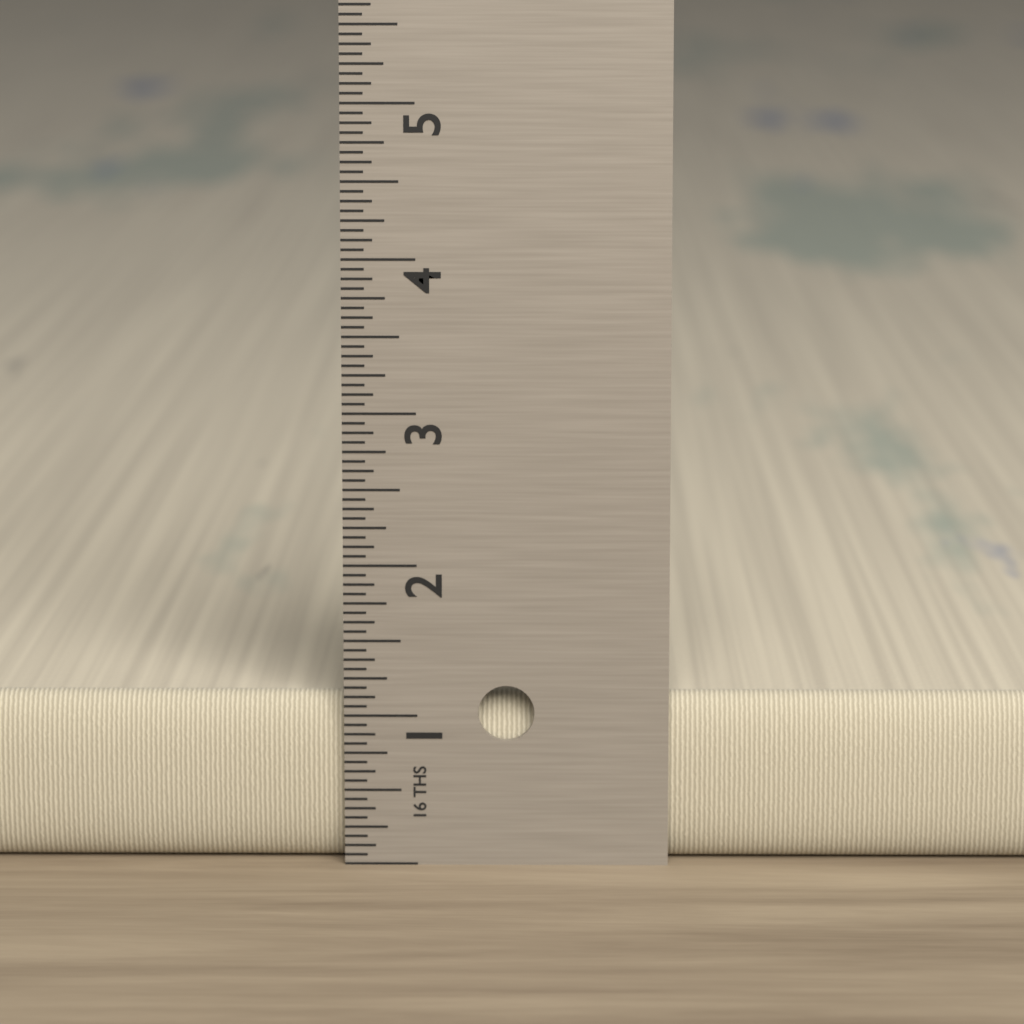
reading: 1.1250 in
